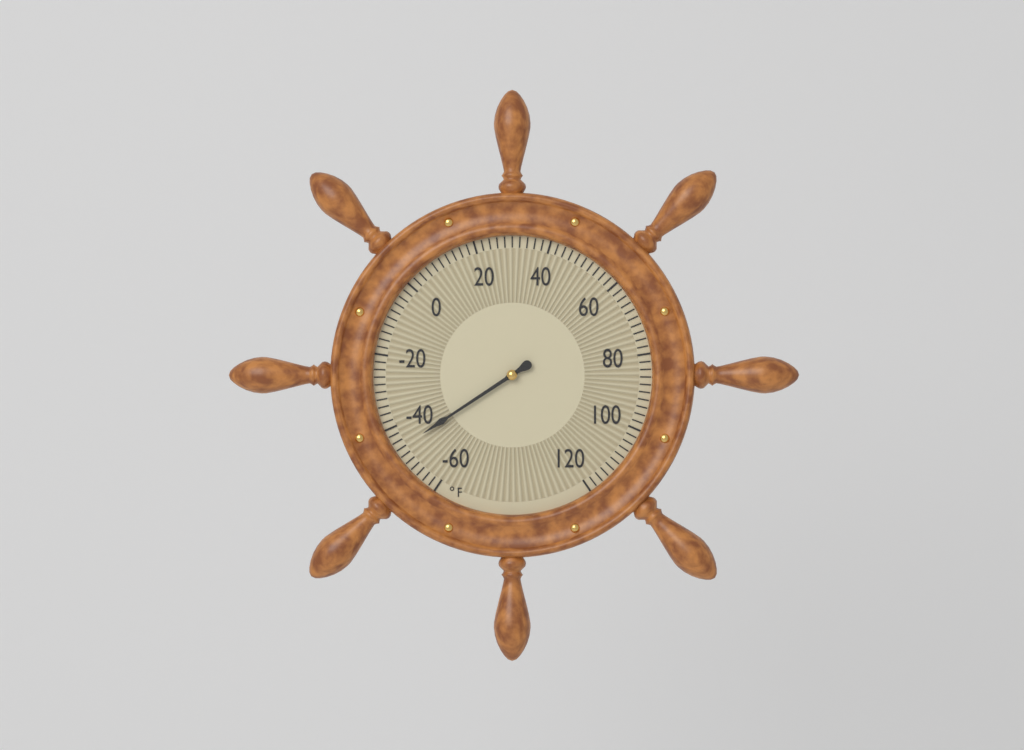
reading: -46 °F
